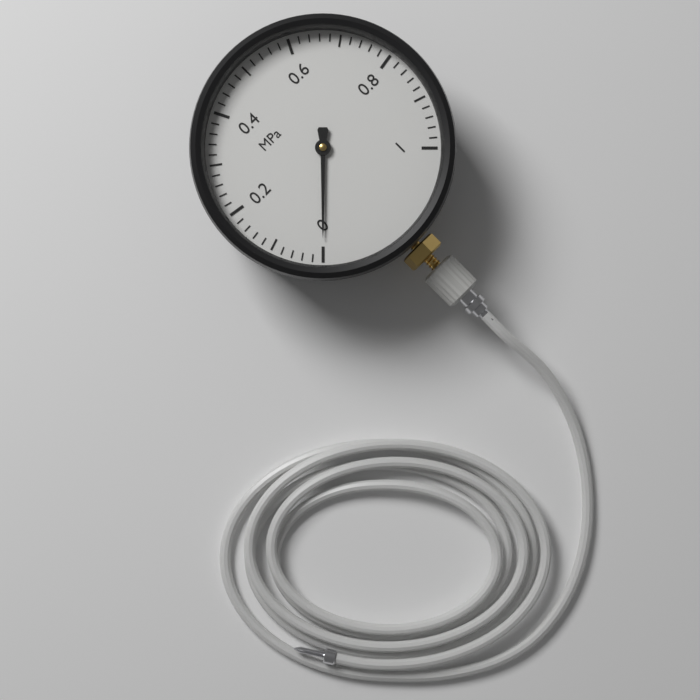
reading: 0.00 MPa
